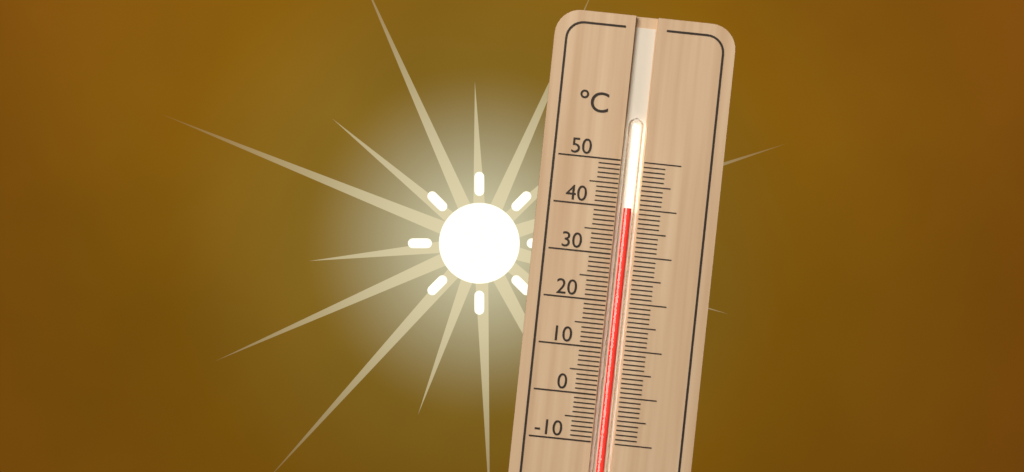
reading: 40 °C
